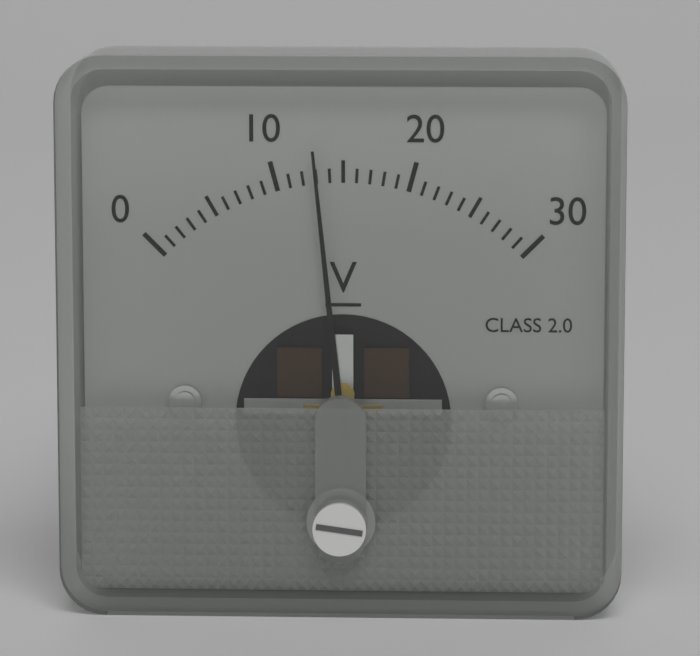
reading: 13 V
